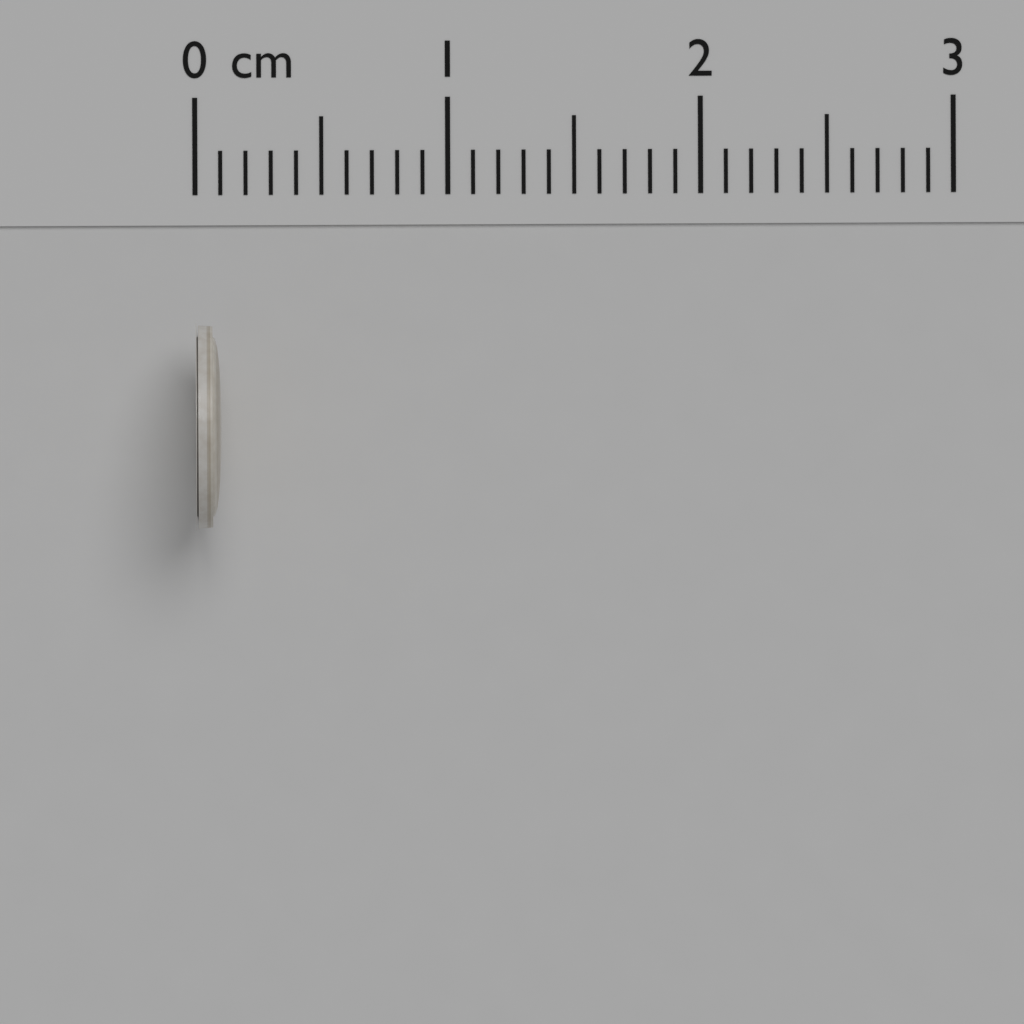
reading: 0.1 cm
